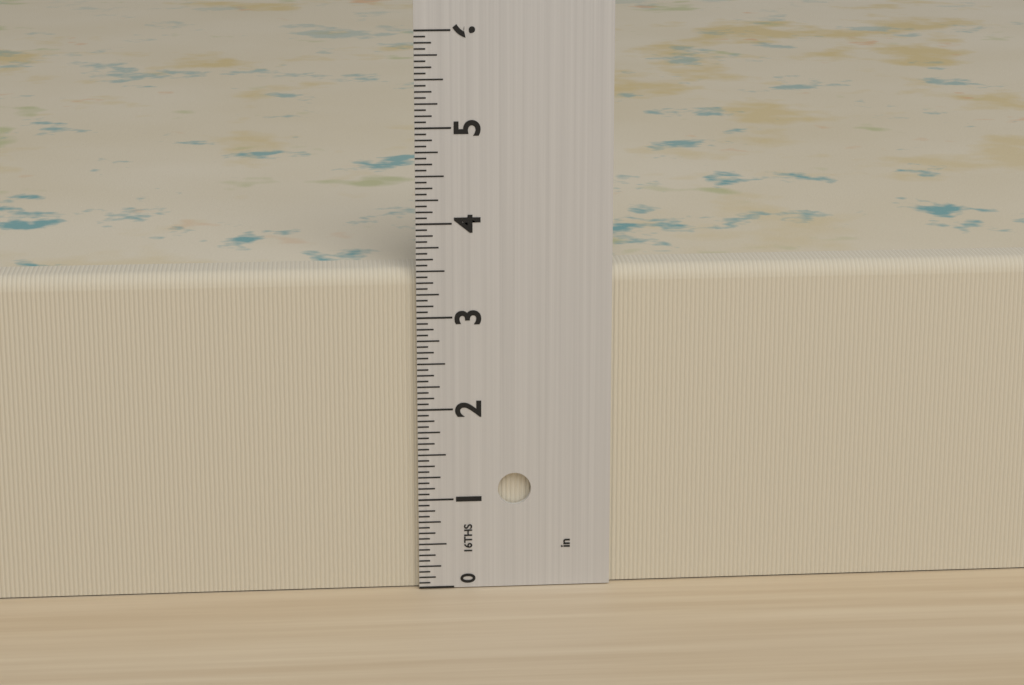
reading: 3.5000 in
